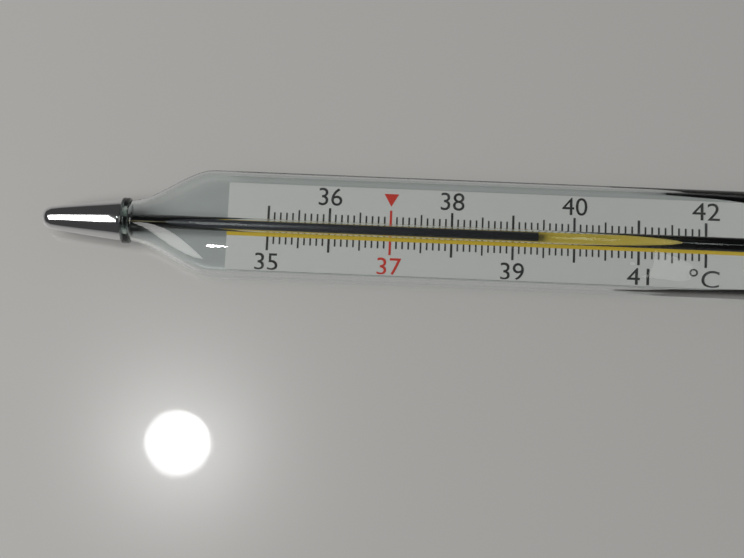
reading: 39.4 °C
